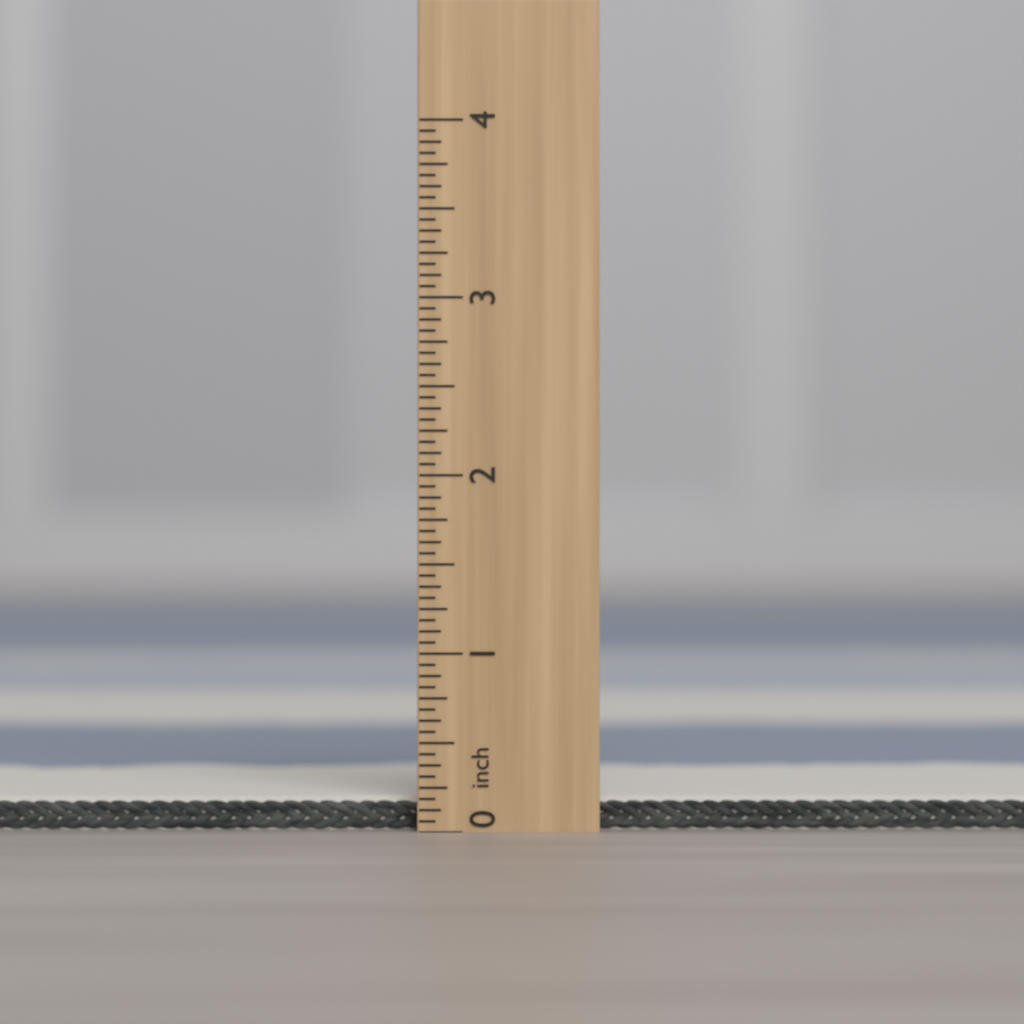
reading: 0.1875 inch
